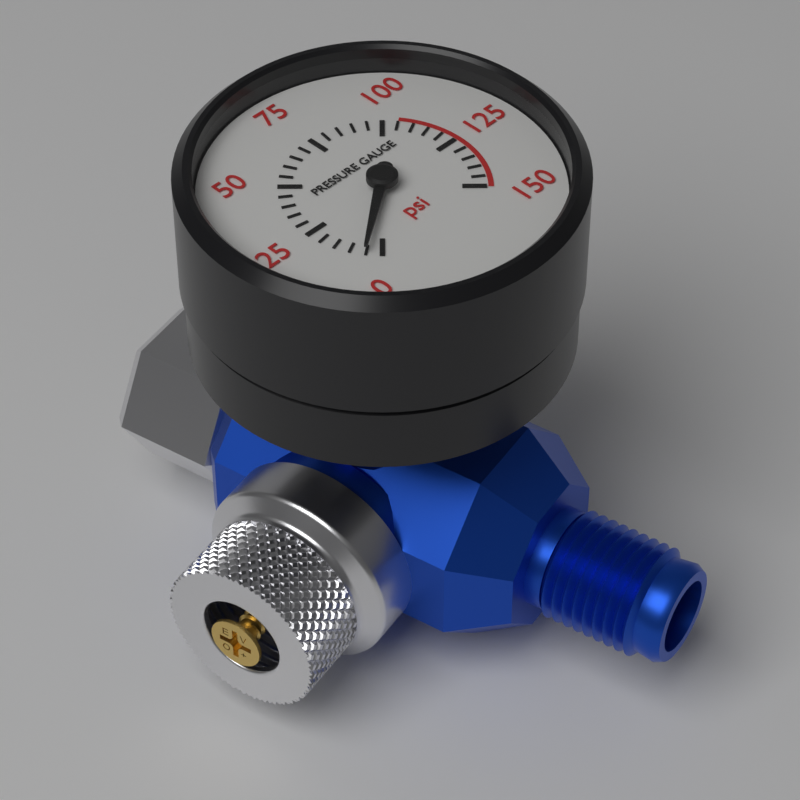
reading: 5 psi
